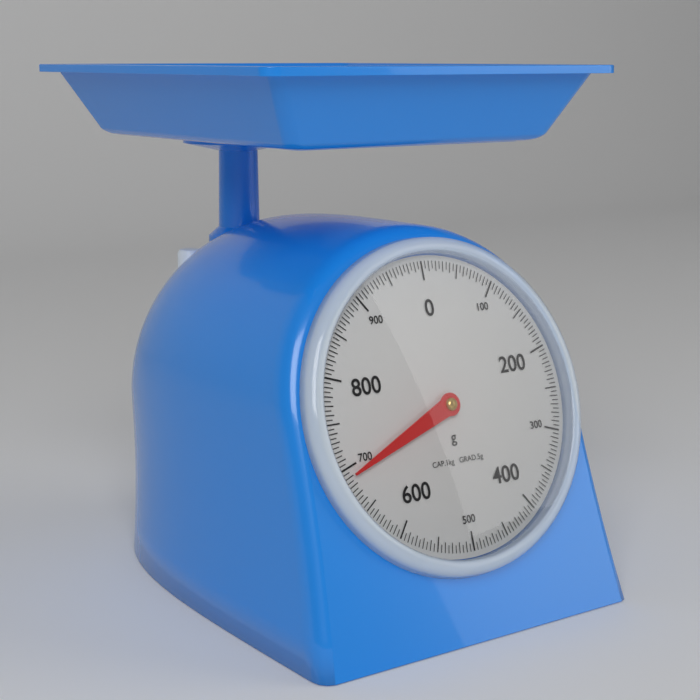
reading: 690 g
